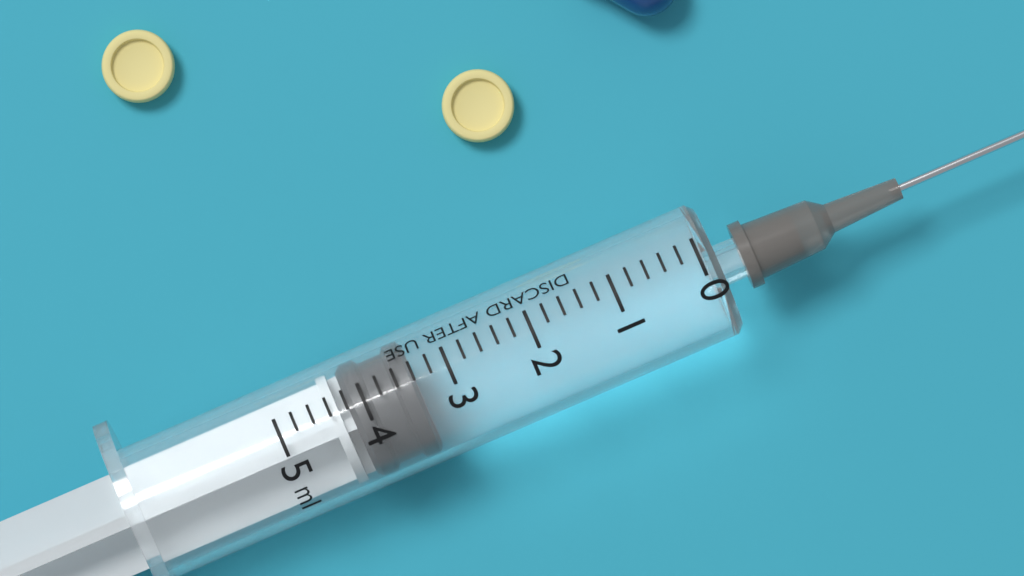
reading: 3.4 ml
